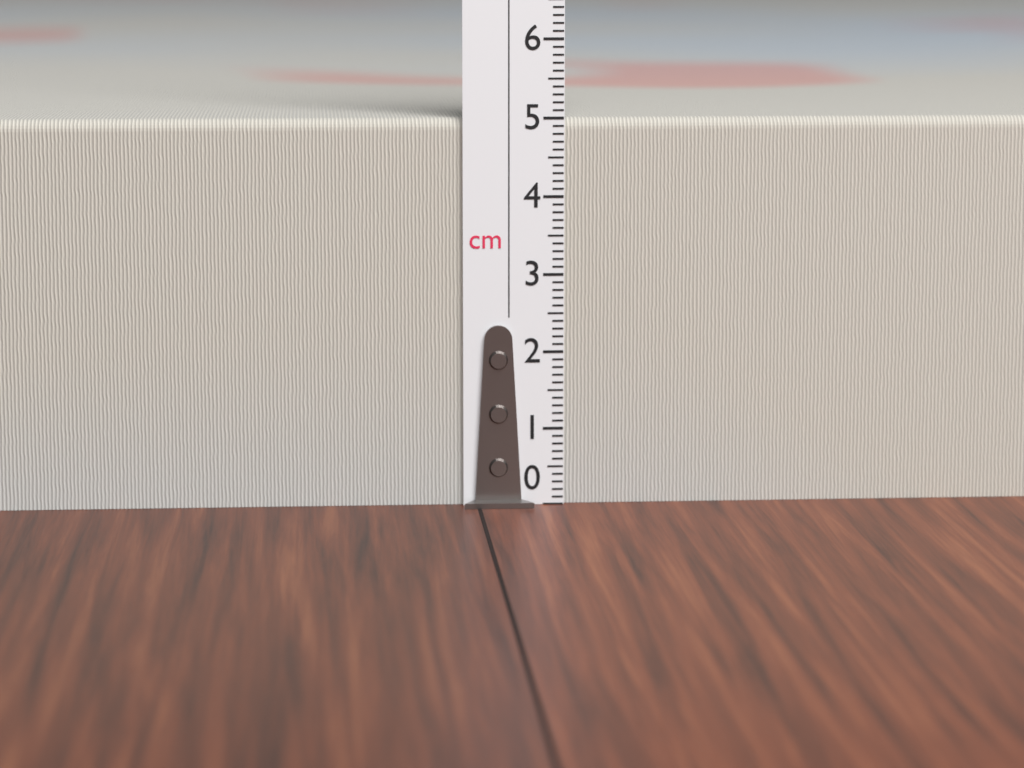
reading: 5.0 cm
